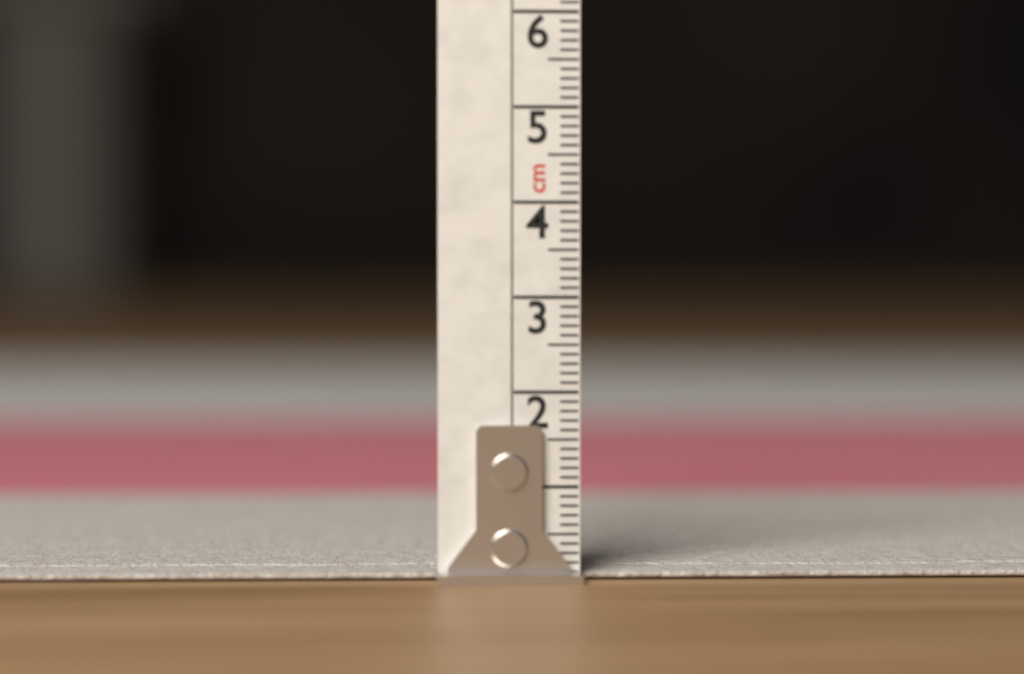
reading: 0.1 cm
